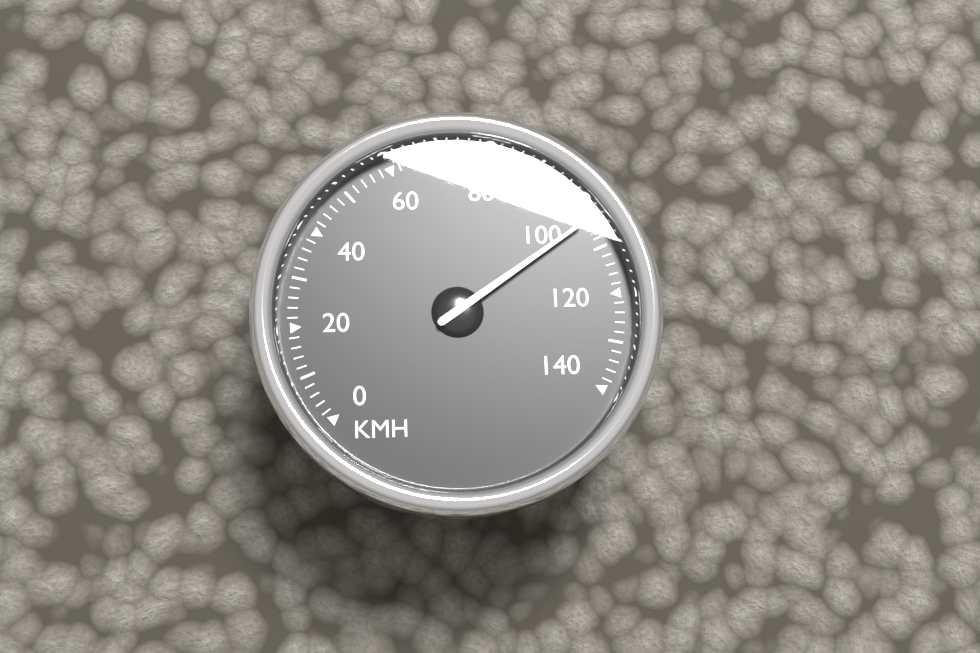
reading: 104 km/h
